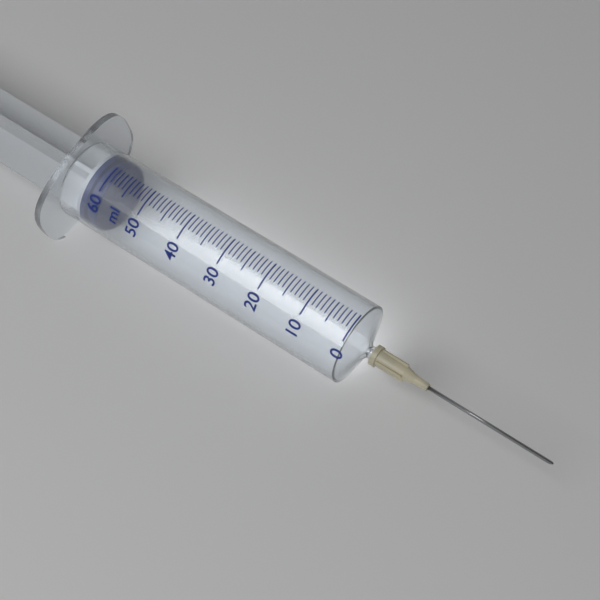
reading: 59 ml
